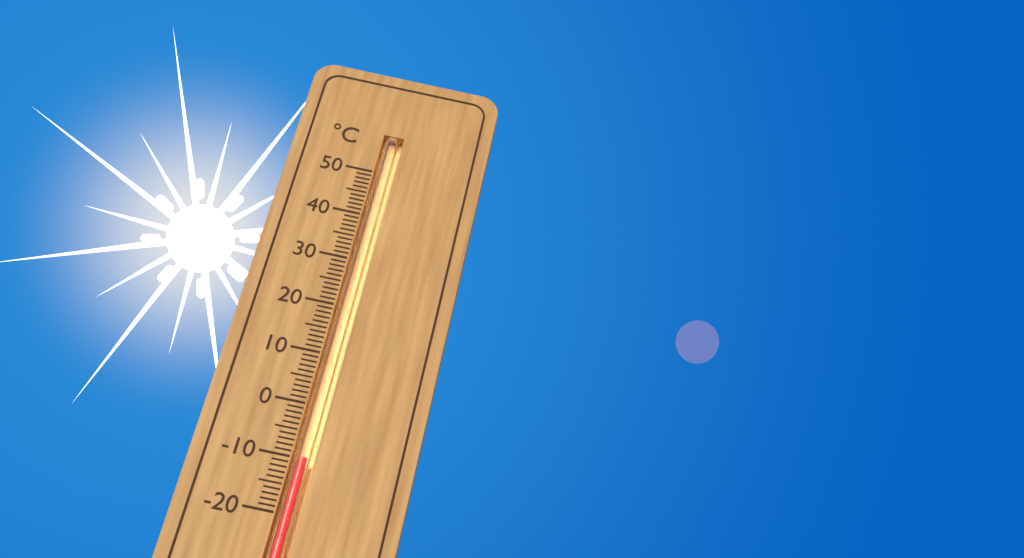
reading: -10 °C
